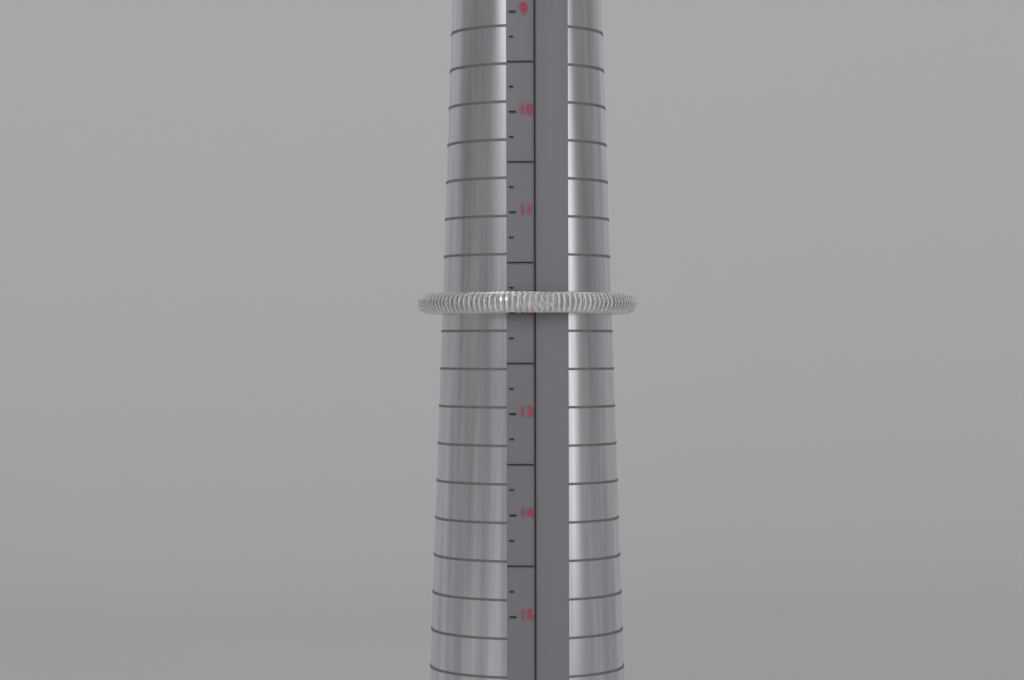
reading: 12.00 (no unit)
